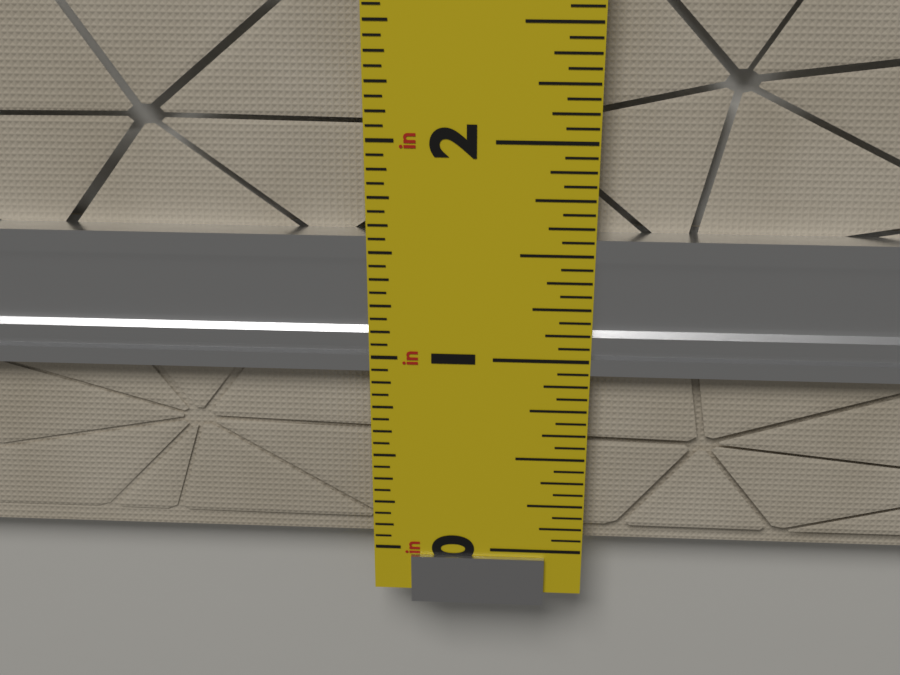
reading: 1.5625 in
